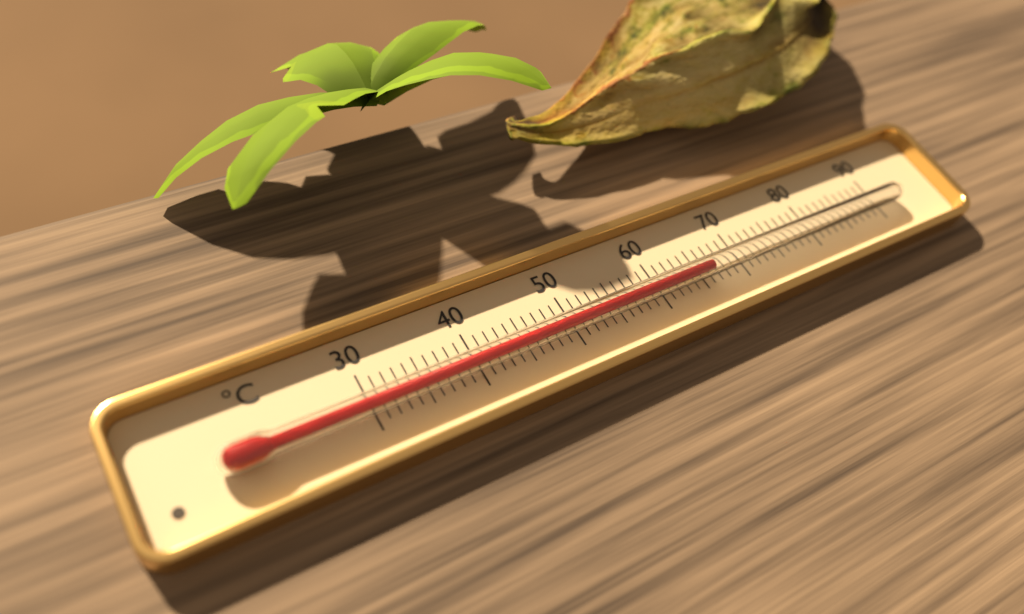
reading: 66 °C
